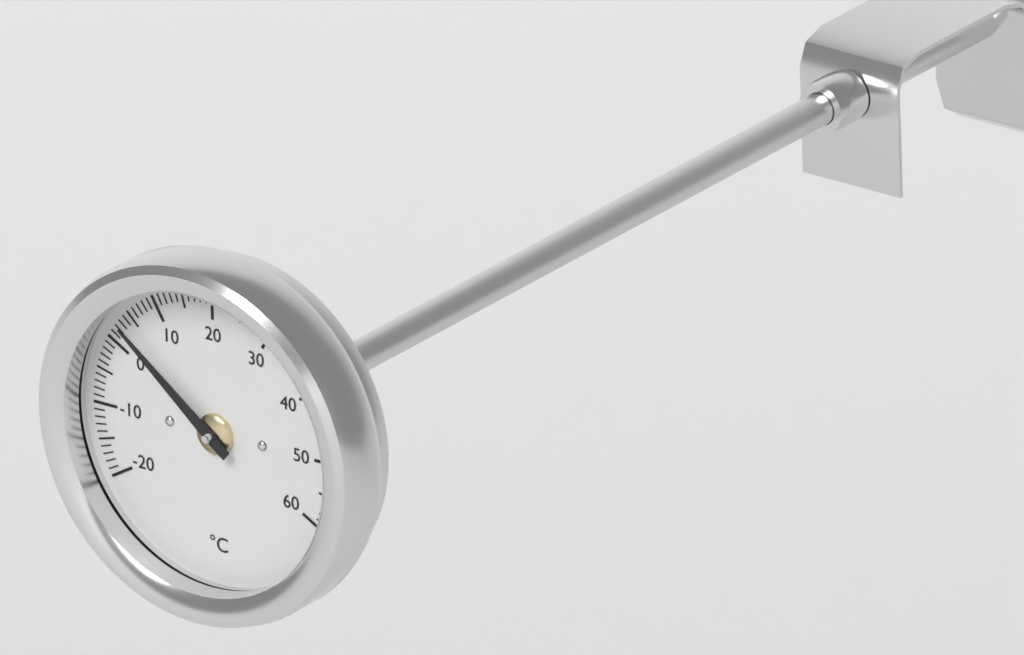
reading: 3 °C
